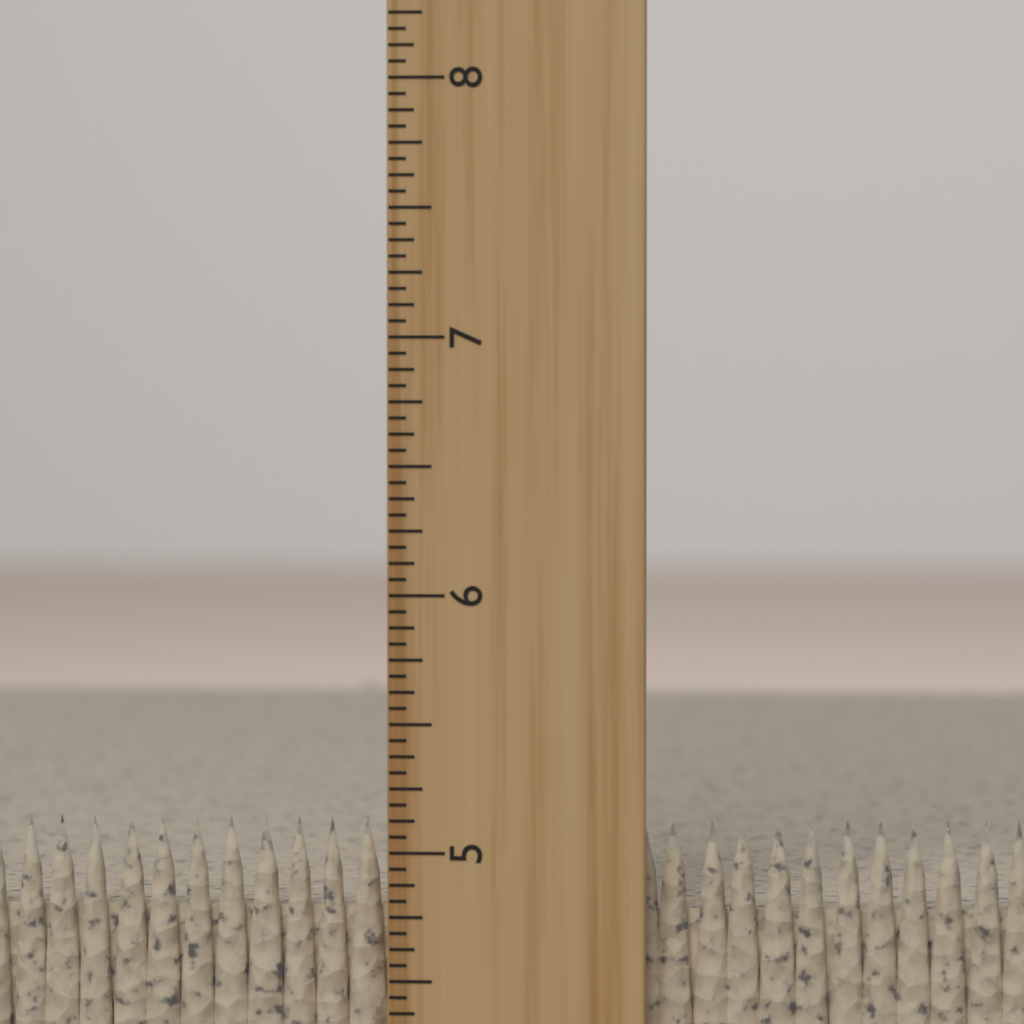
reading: 5.1250 inch
